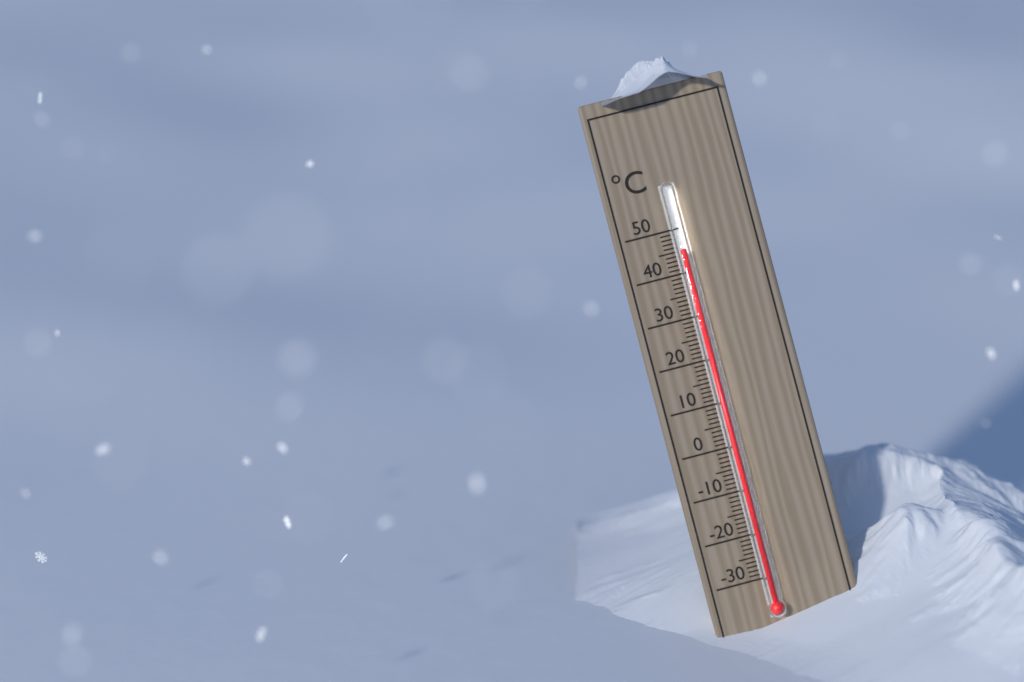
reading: 45 °C
